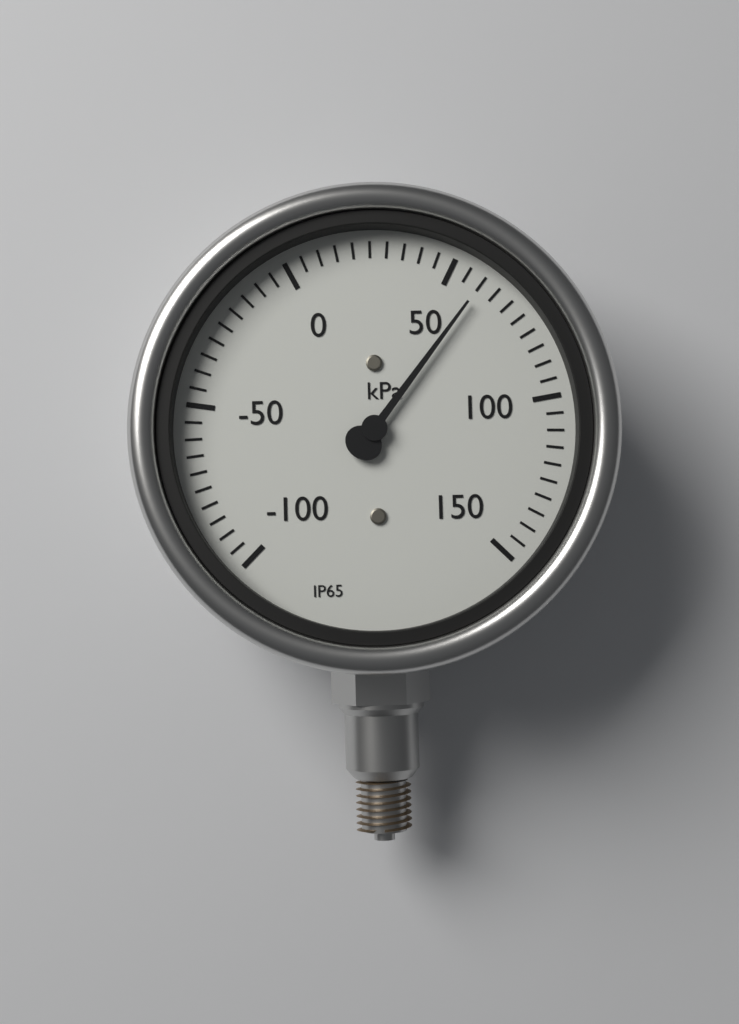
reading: 60 kPa
